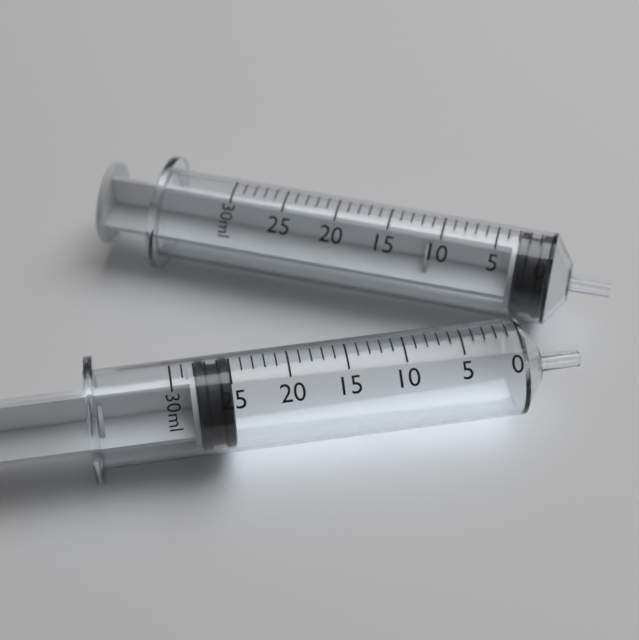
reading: 25 ml
